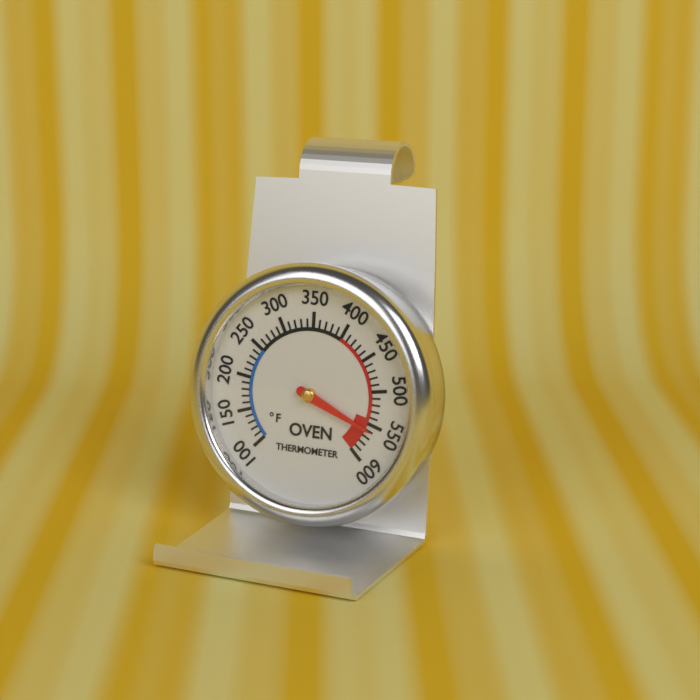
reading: 560 °F
